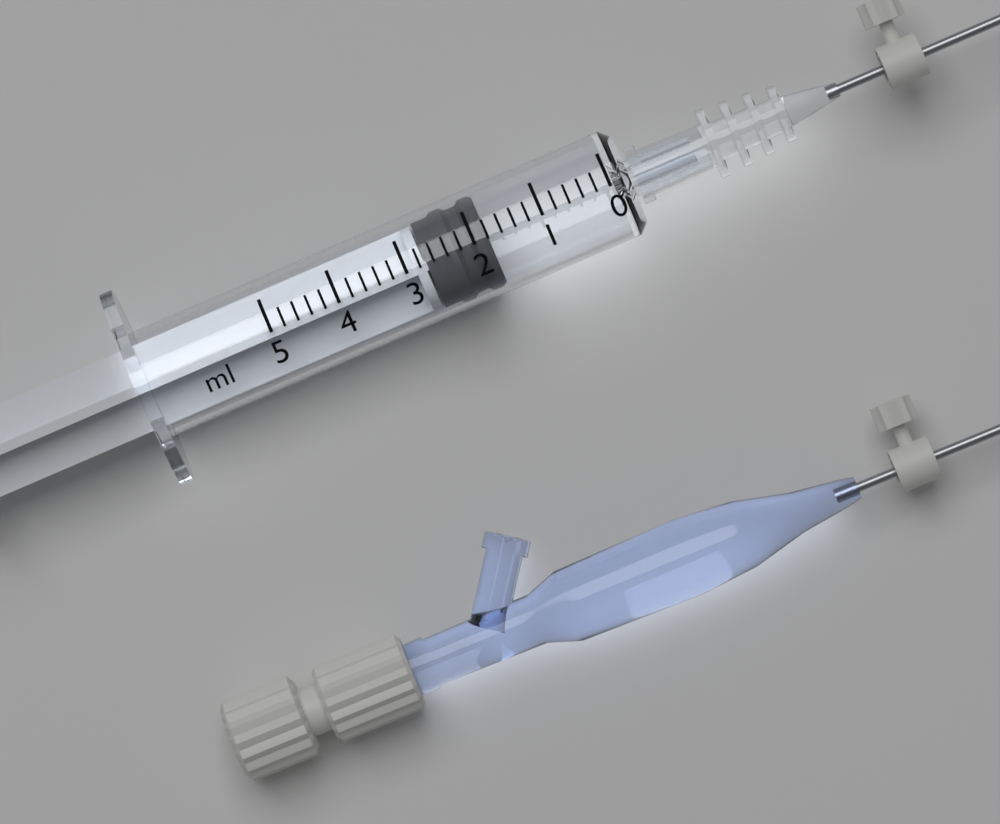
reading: 1.8 ml
